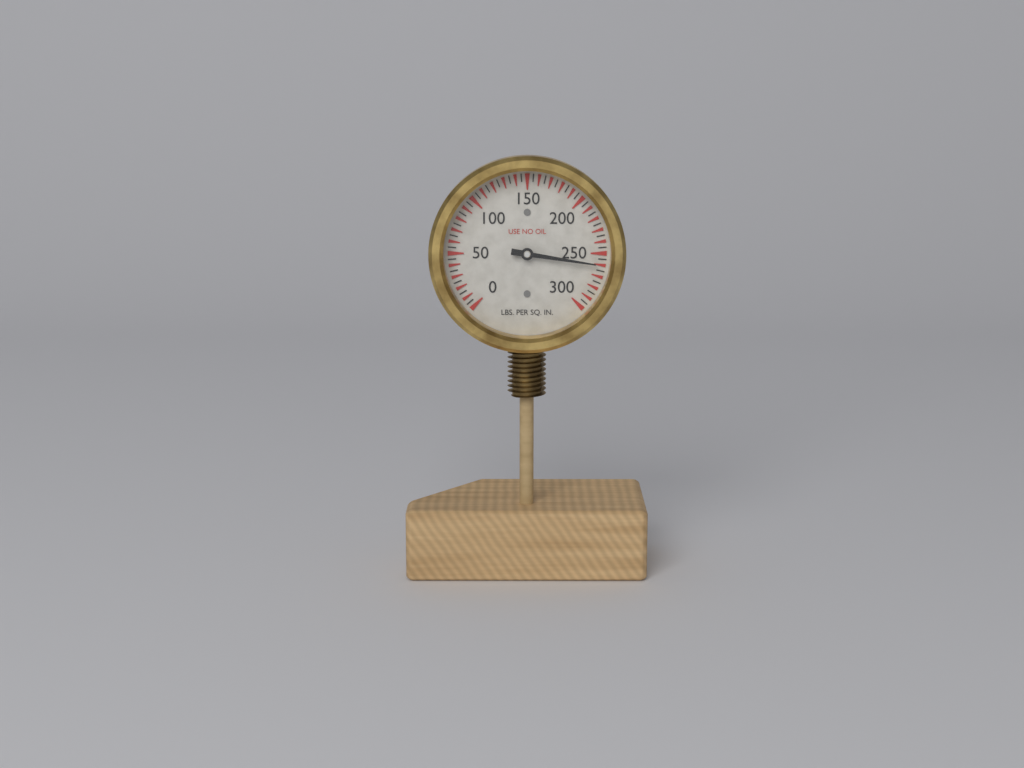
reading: 260 psi
